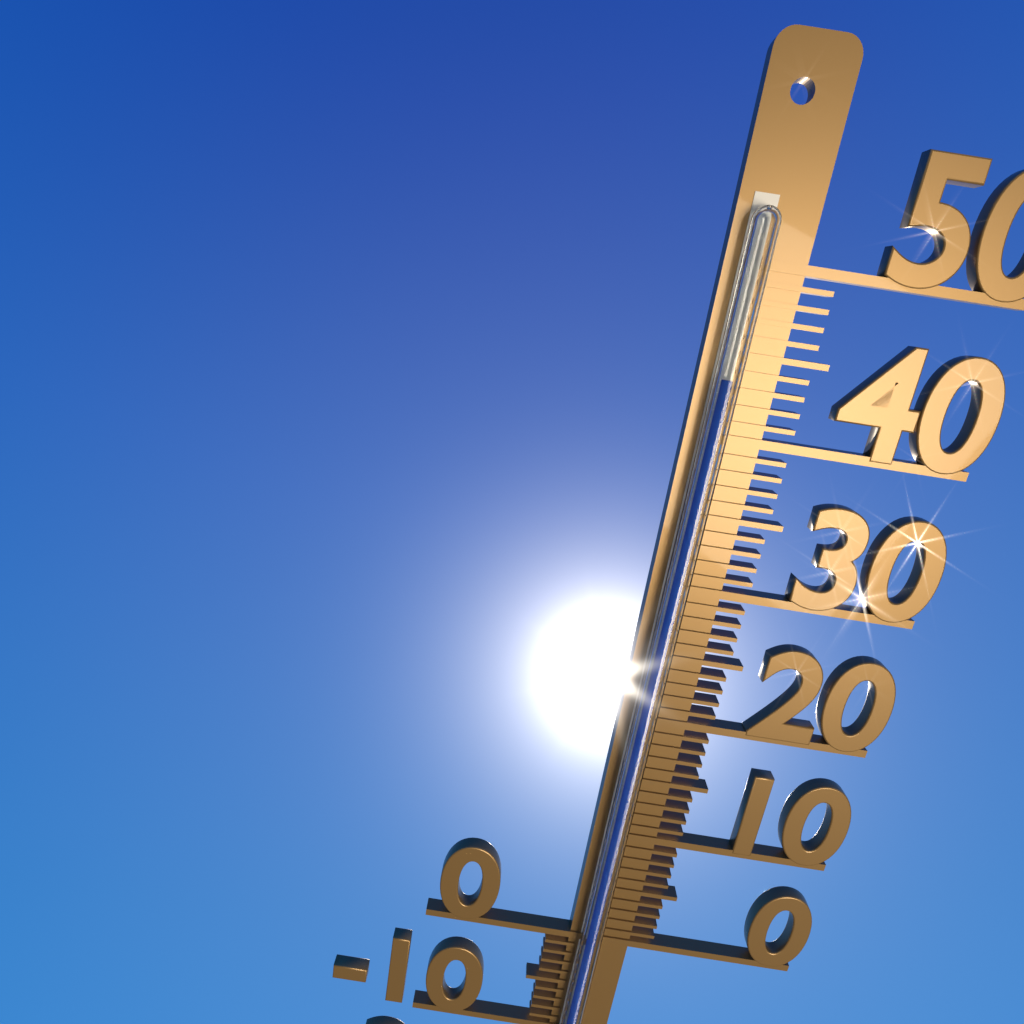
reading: 43.5 °C
